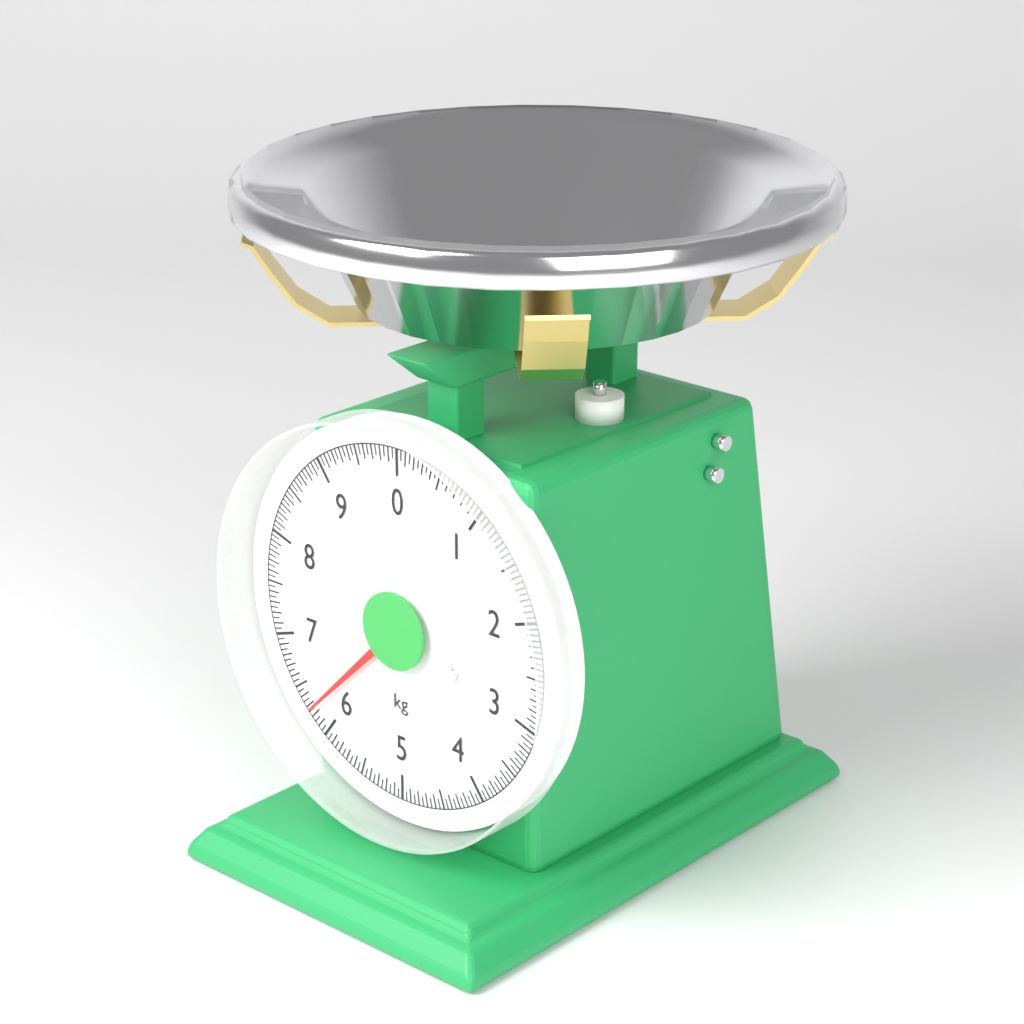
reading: 6.25 kg
